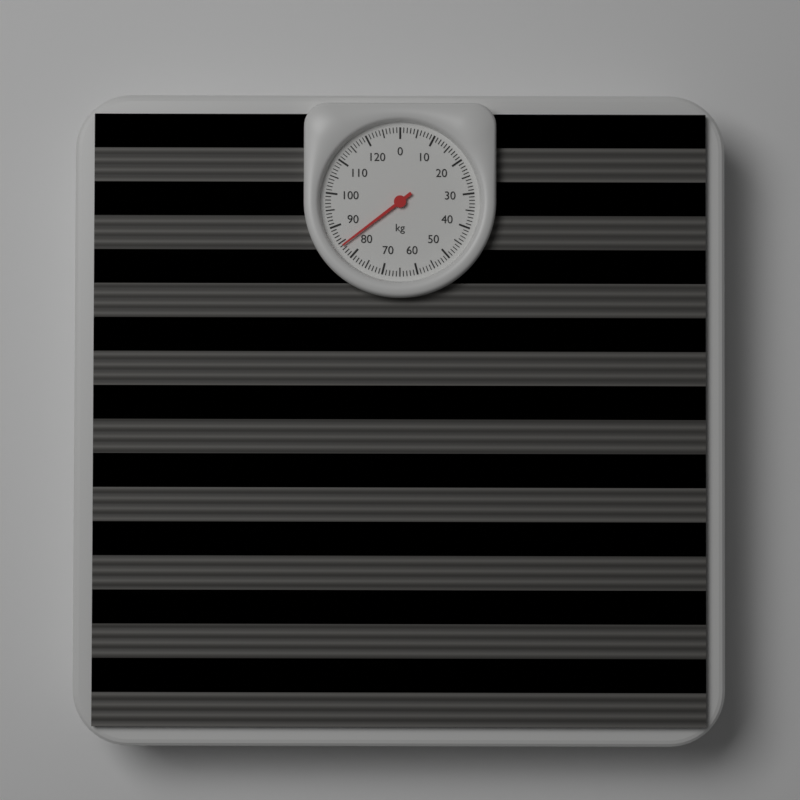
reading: 84 kg
